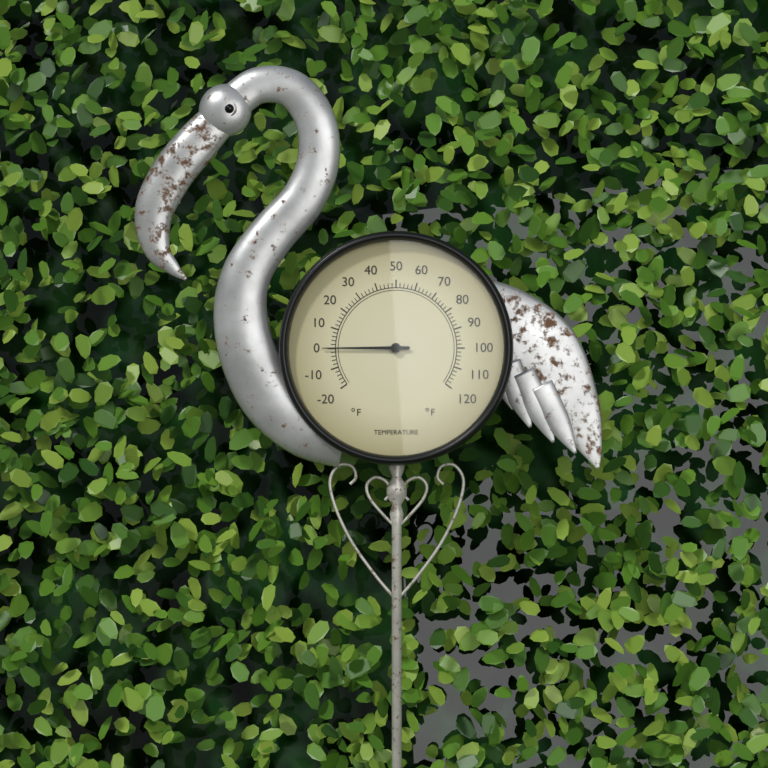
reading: 0 °F
